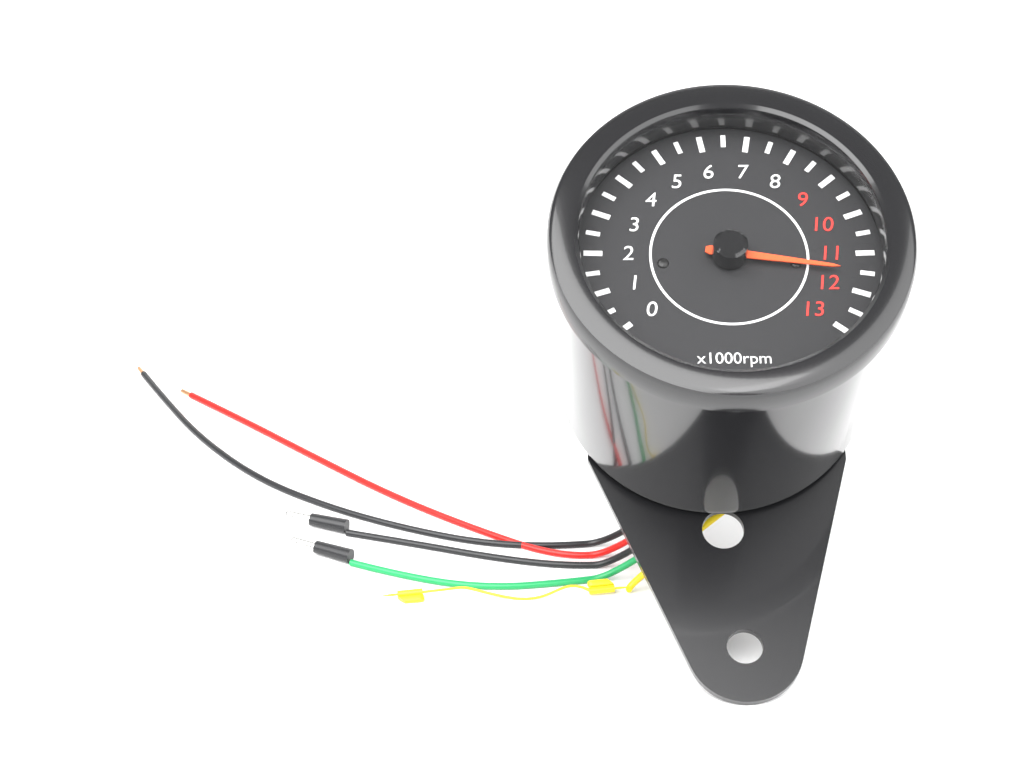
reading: 11.5 x1000rpm
